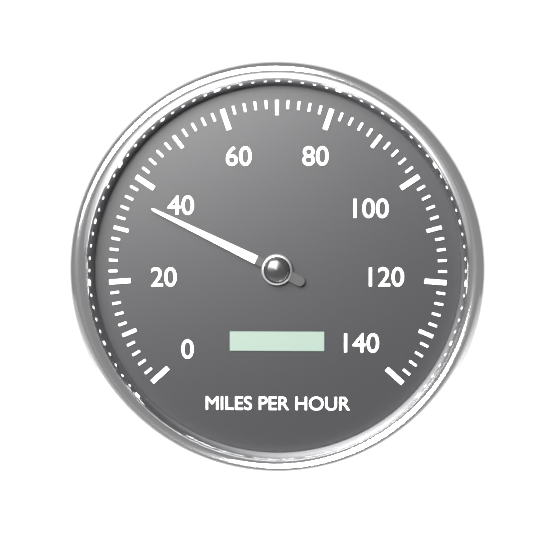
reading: 36 mph
